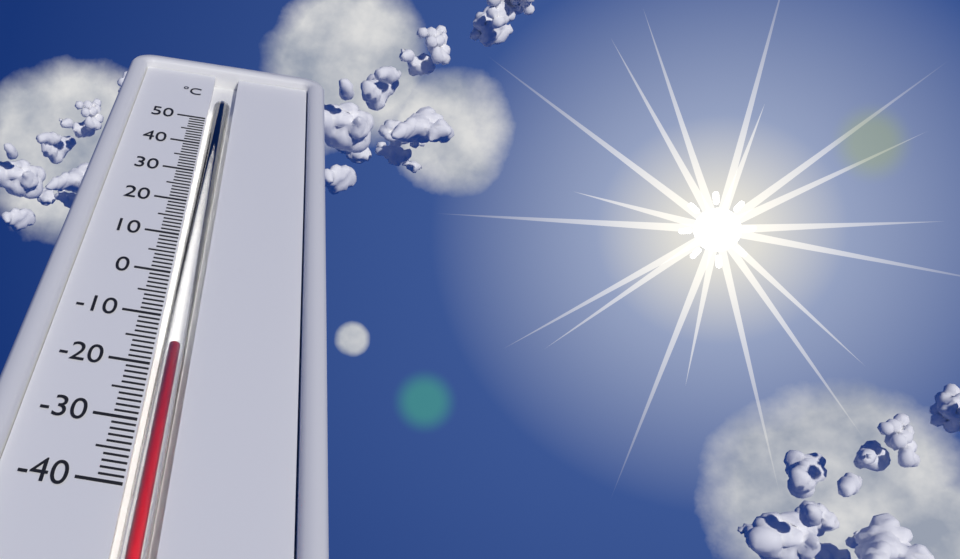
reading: -16 °C
